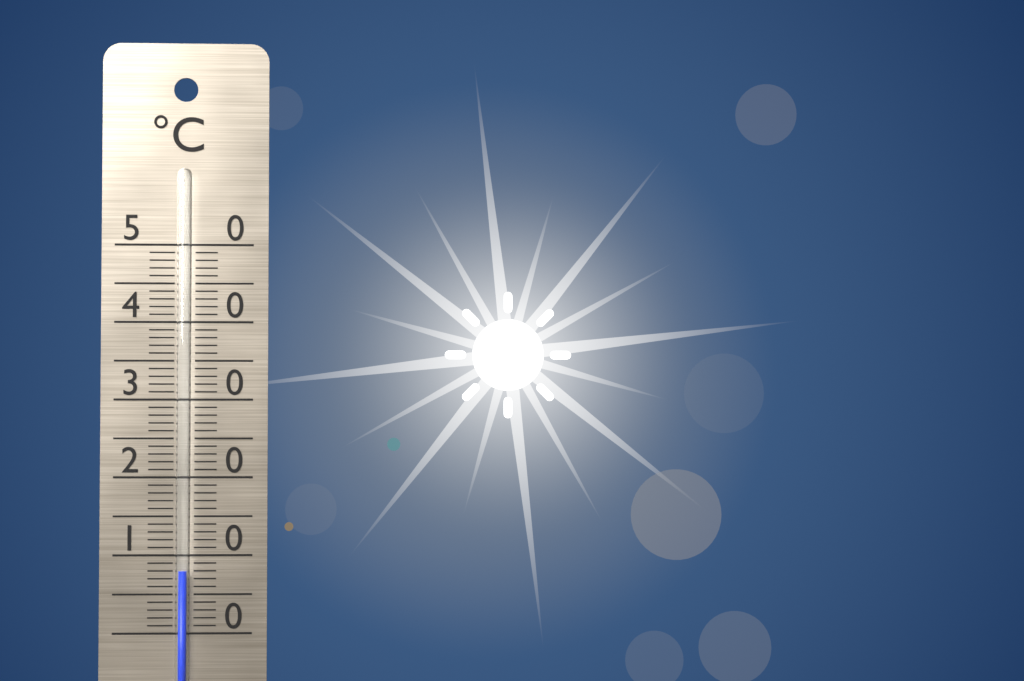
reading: 8 °C
